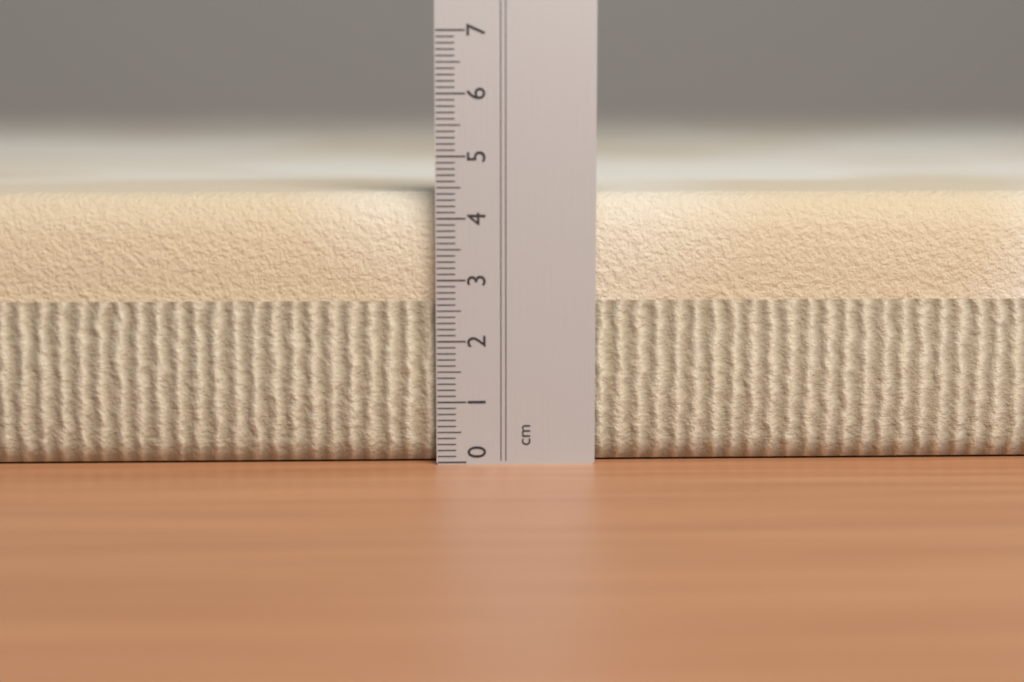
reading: 4.4 cm
